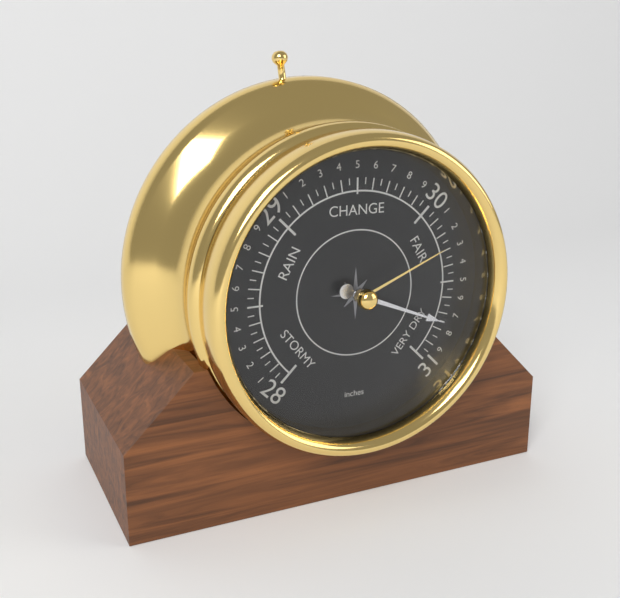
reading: 30.75 inches
